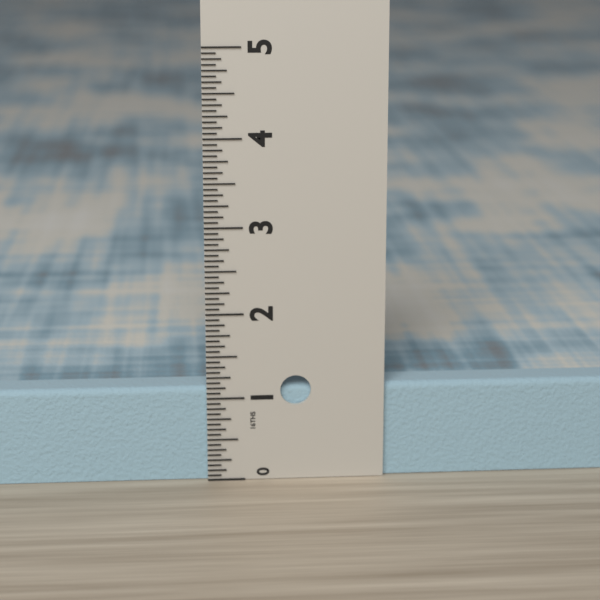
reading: 1.1250 in
